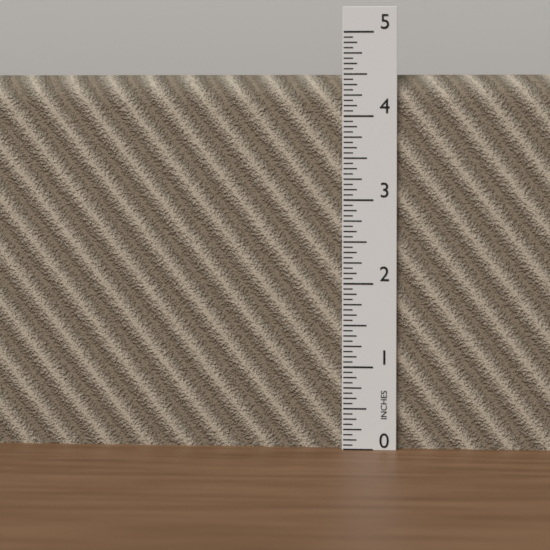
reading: 4.5000 in
